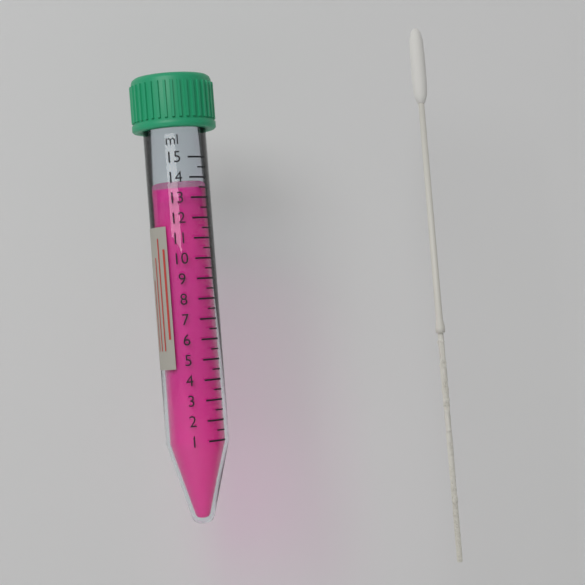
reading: 13.5 ml
